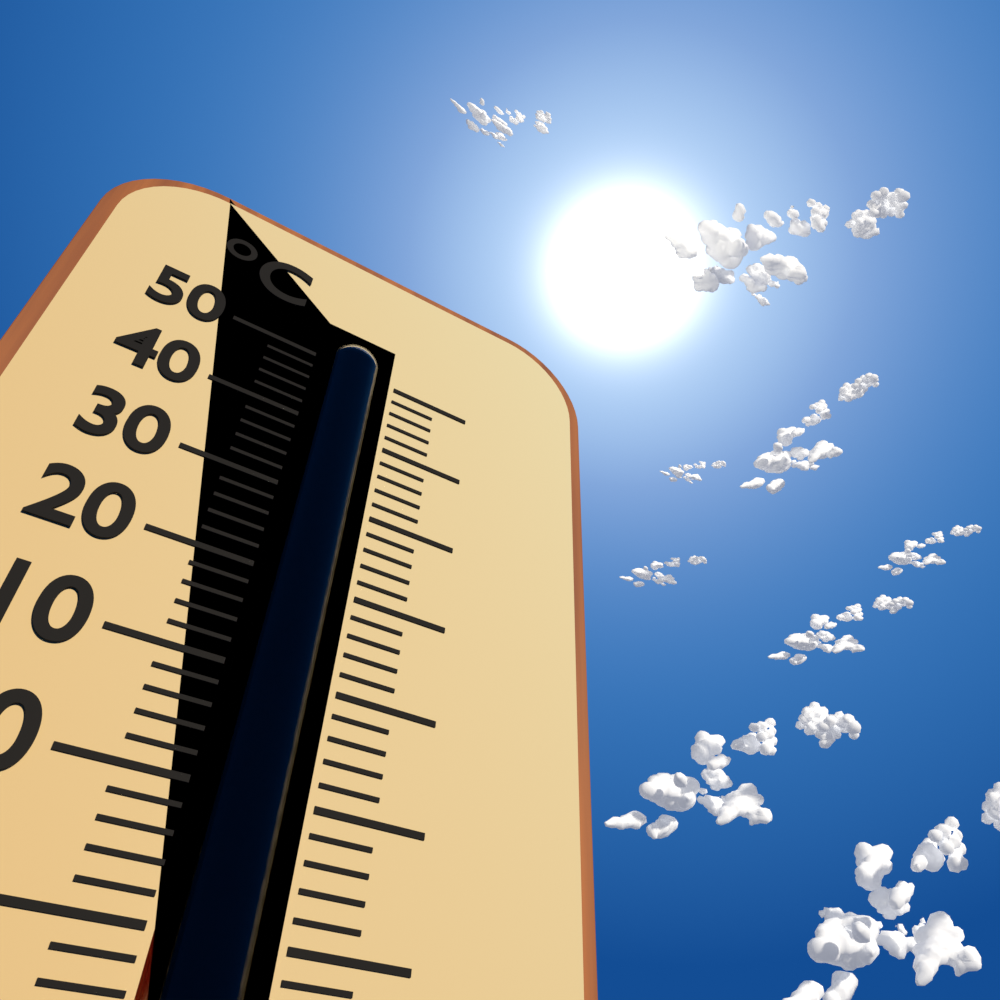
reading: 47 °C
